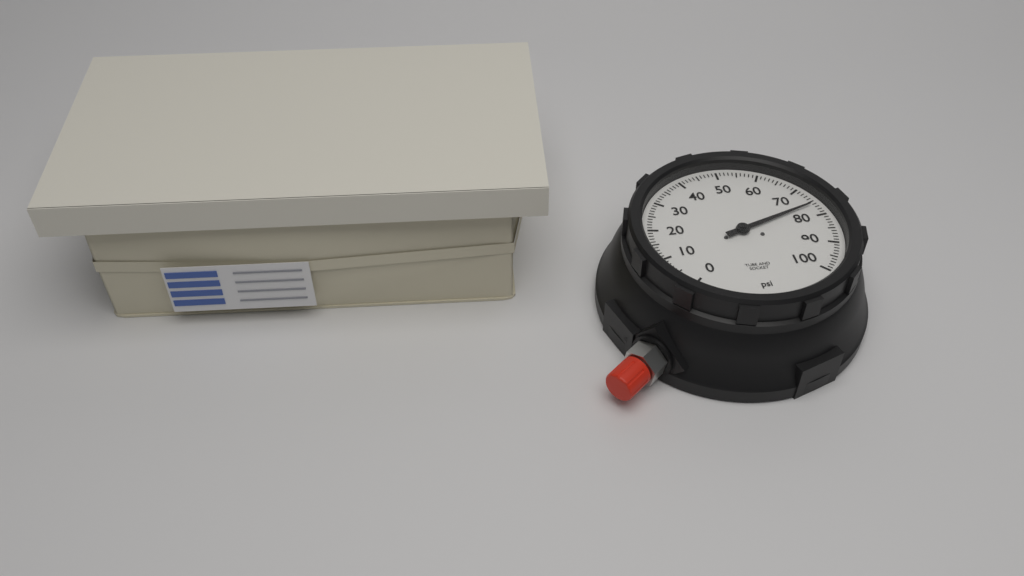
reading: 76 psi
